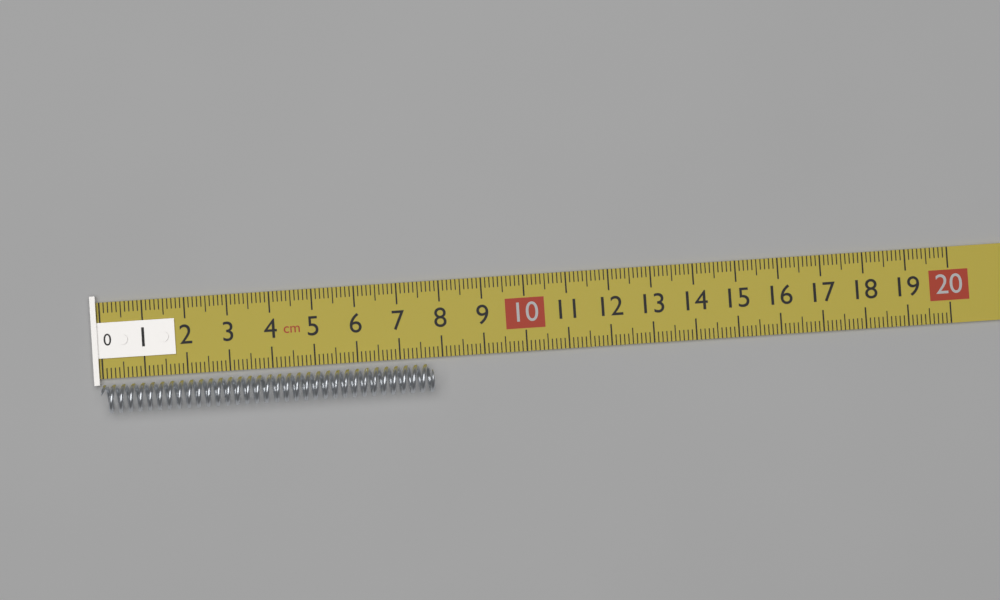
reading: 7.8 cm
